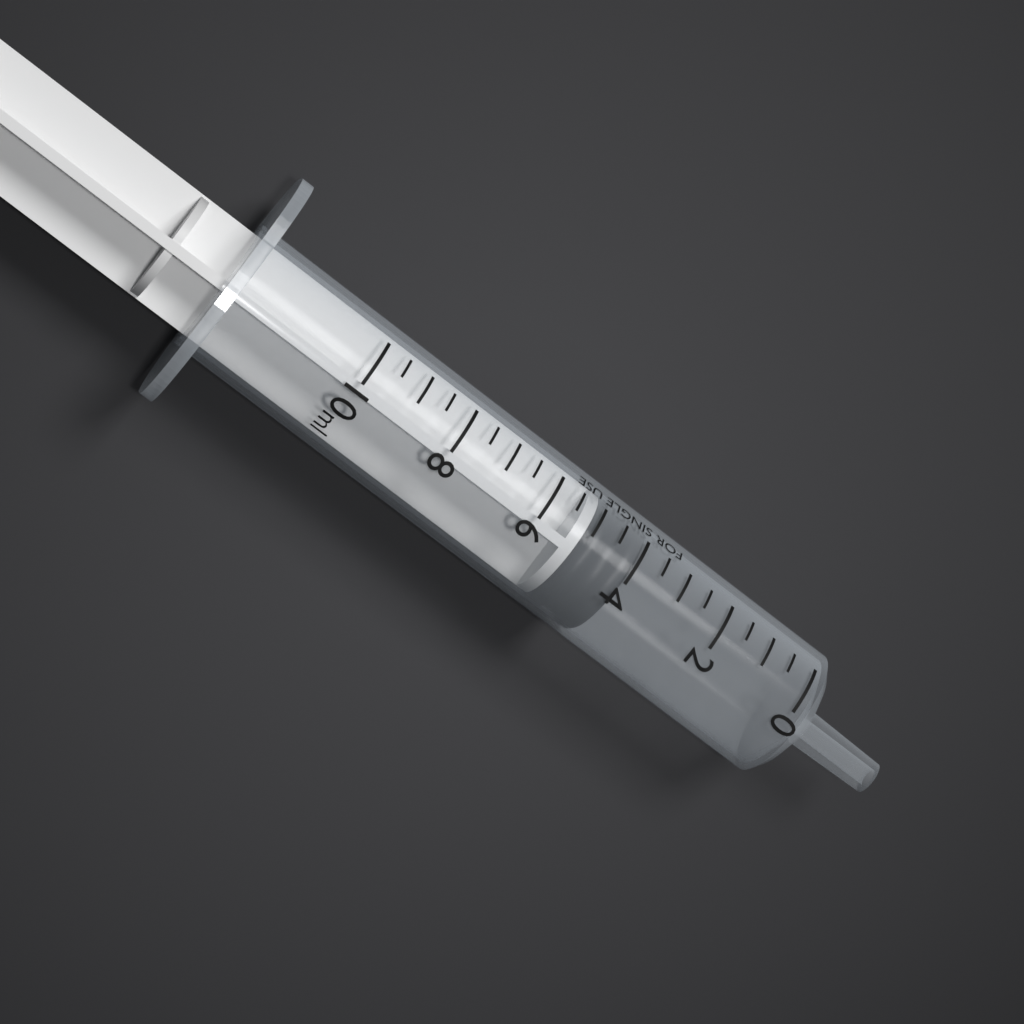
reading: 4.0 ml
